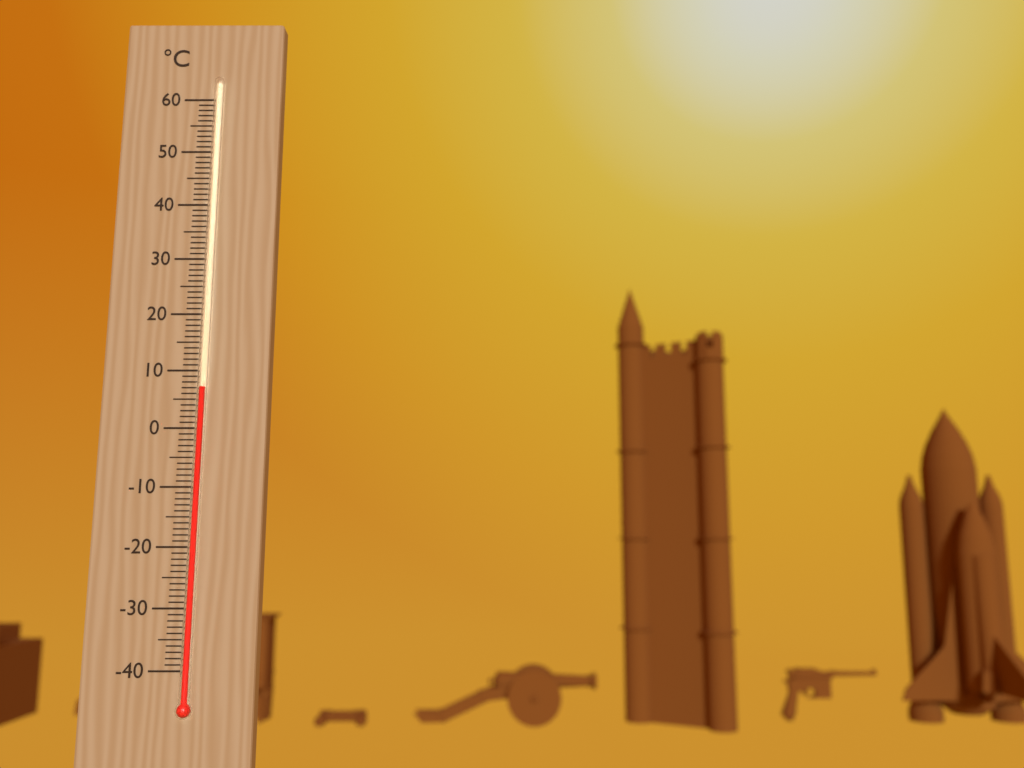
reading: 7 °C
